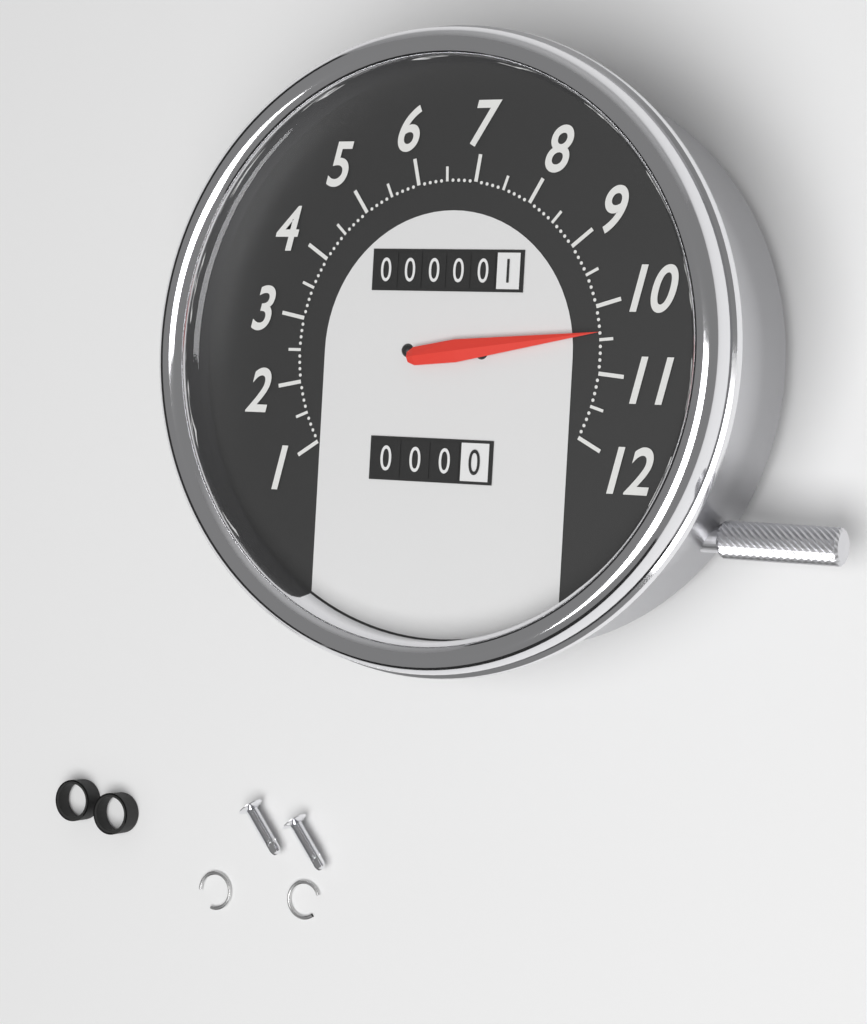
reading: 10.4 (no unit)
